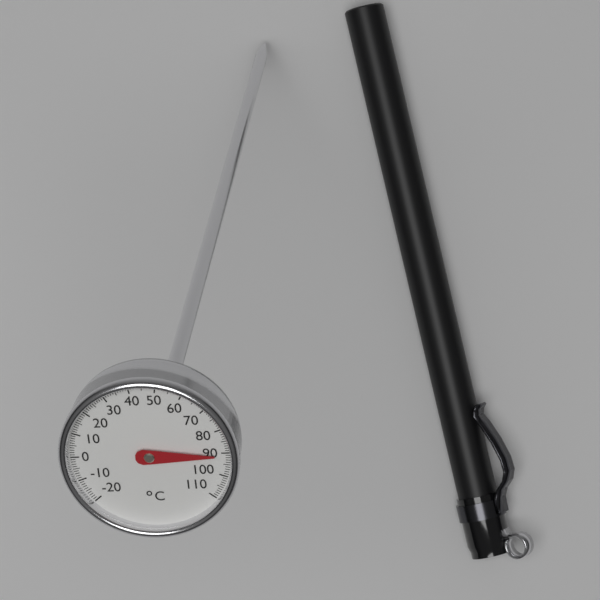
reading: 91 °C
